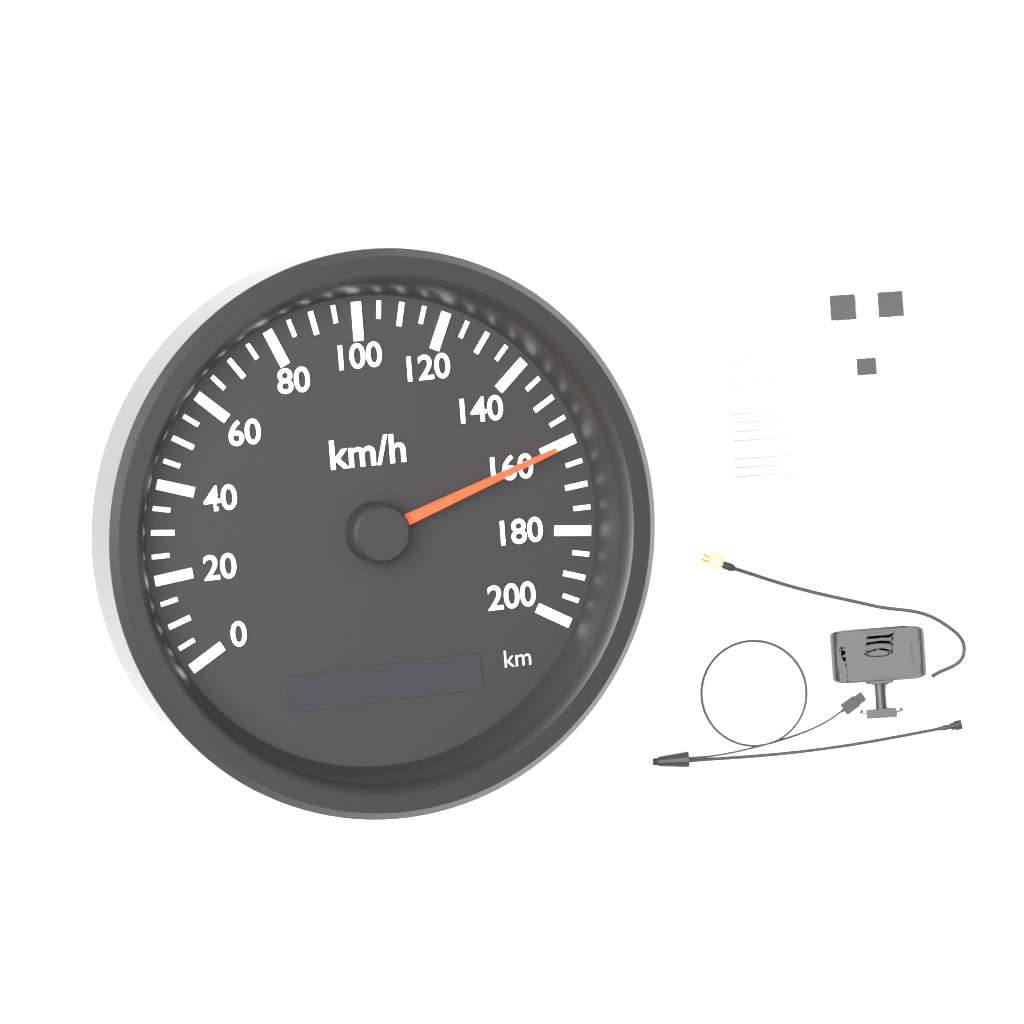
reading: 160 km/h
